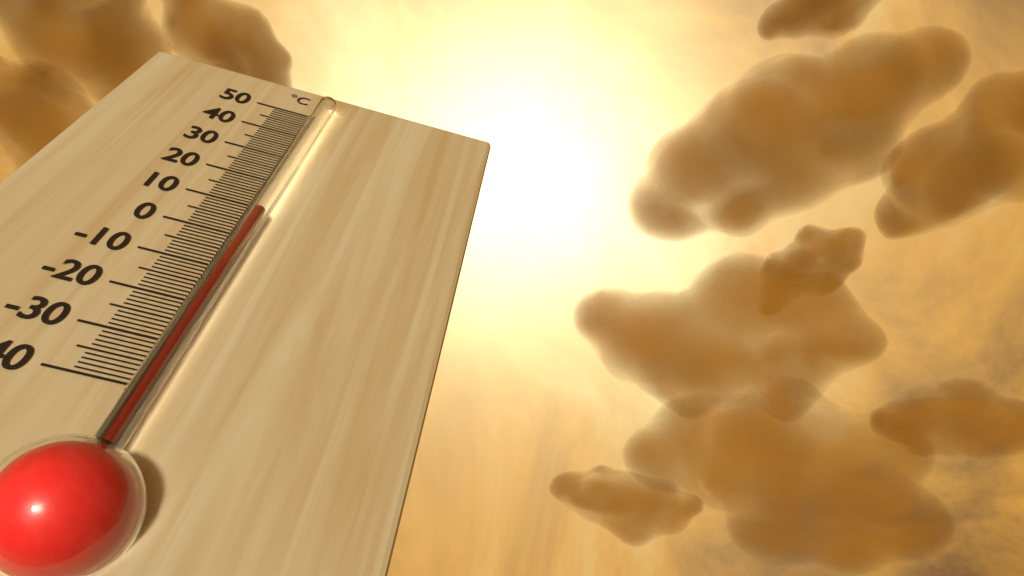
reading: 6 °C
